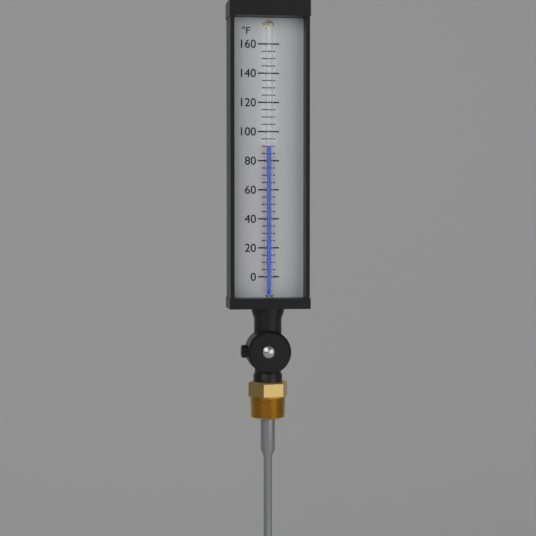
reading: 90 °F
